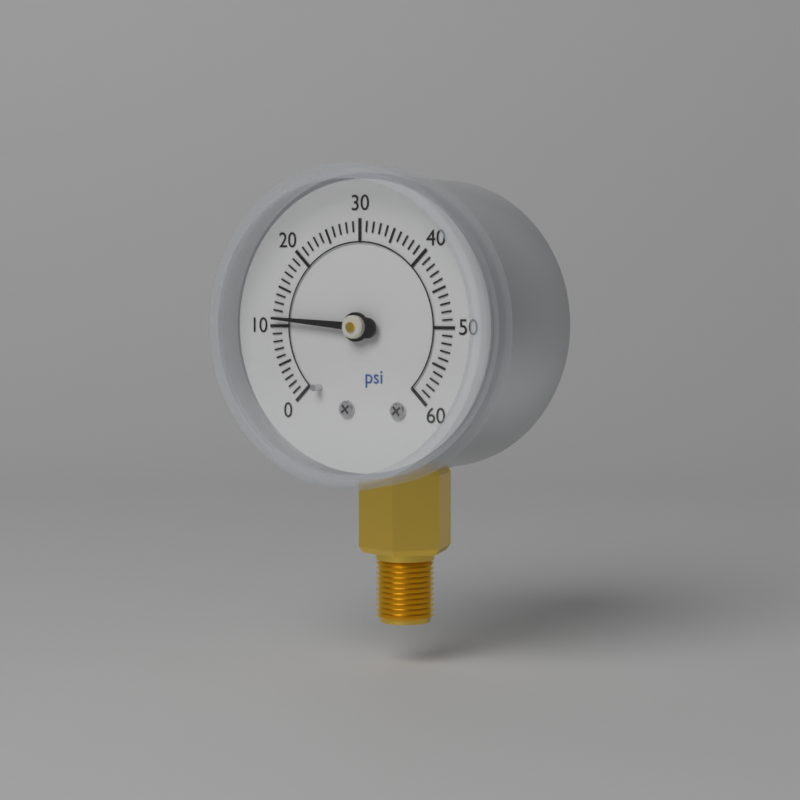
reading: 11 psi
